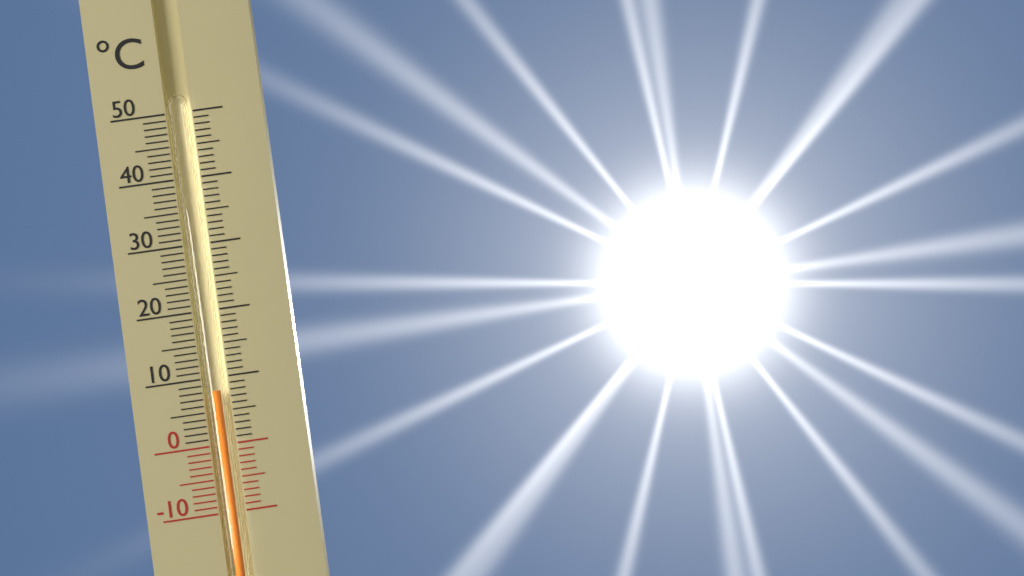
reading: 8 °C
